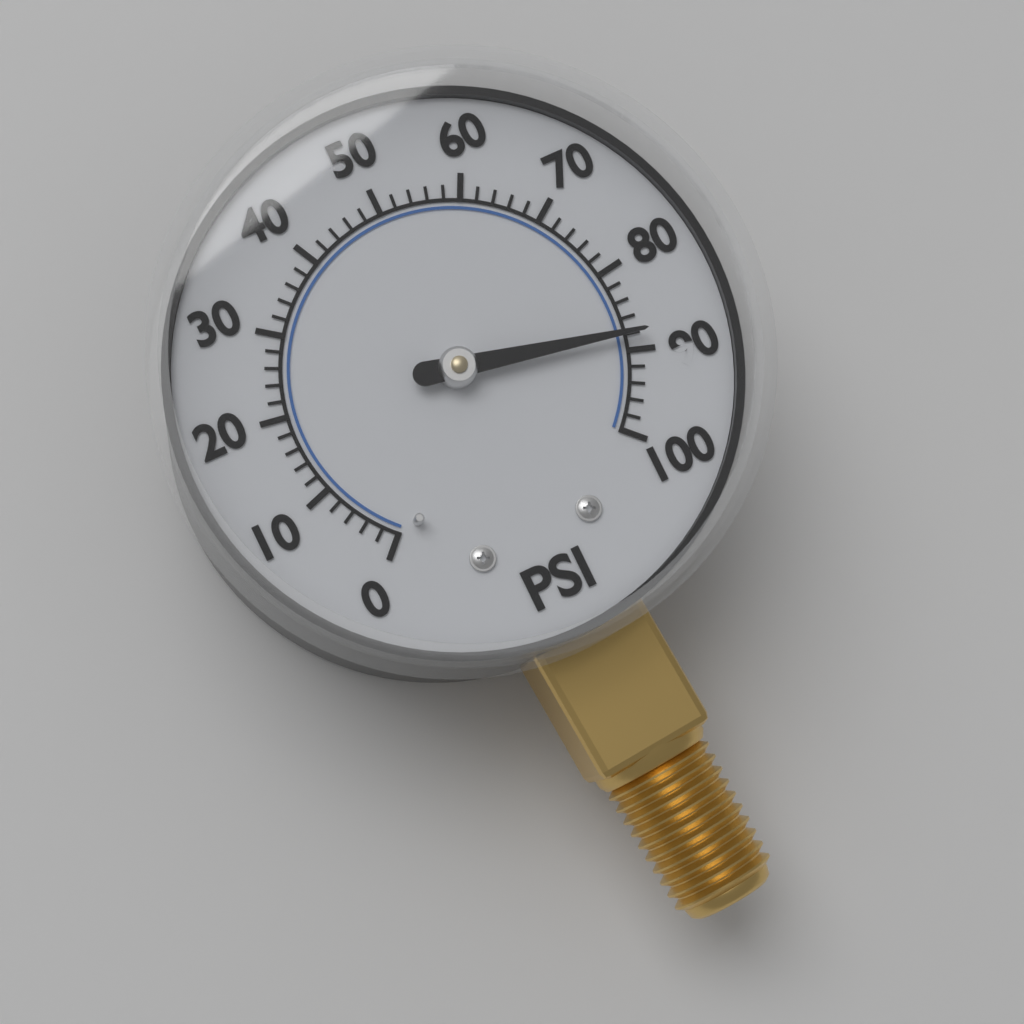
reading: 88 psi
